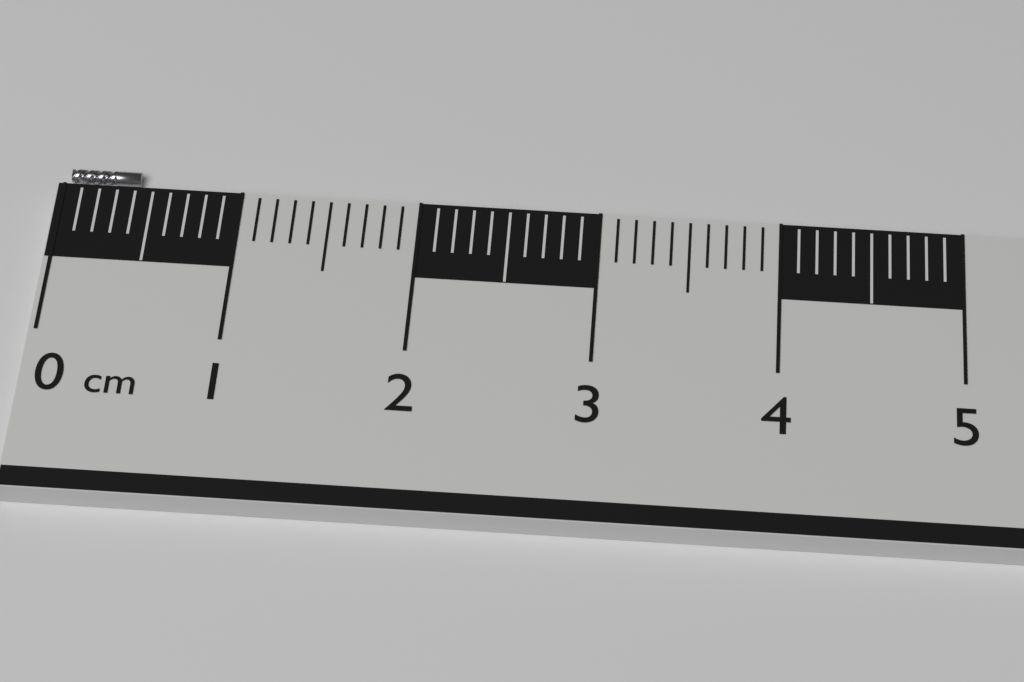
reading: 0.4 cm
